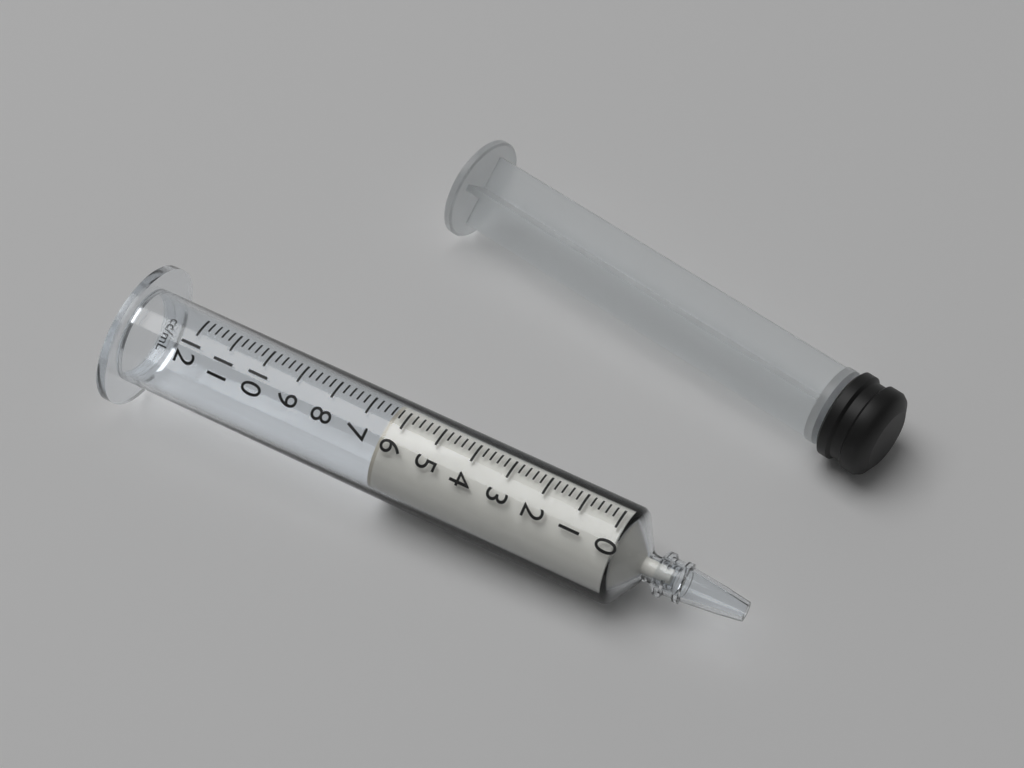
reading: 6.4 ml
